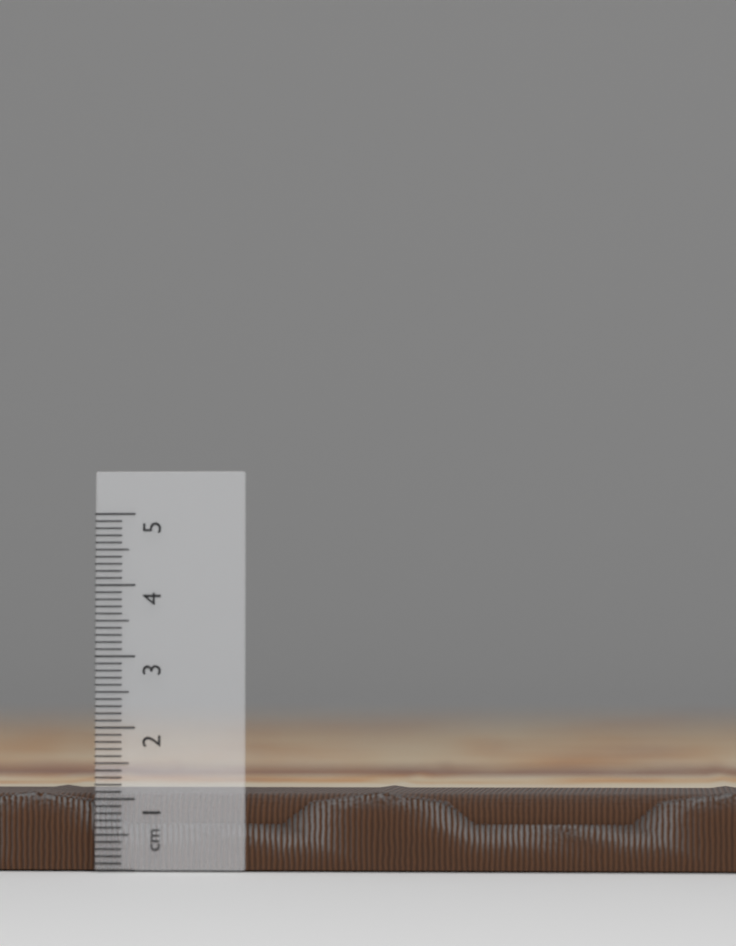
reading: 1.1 cm
